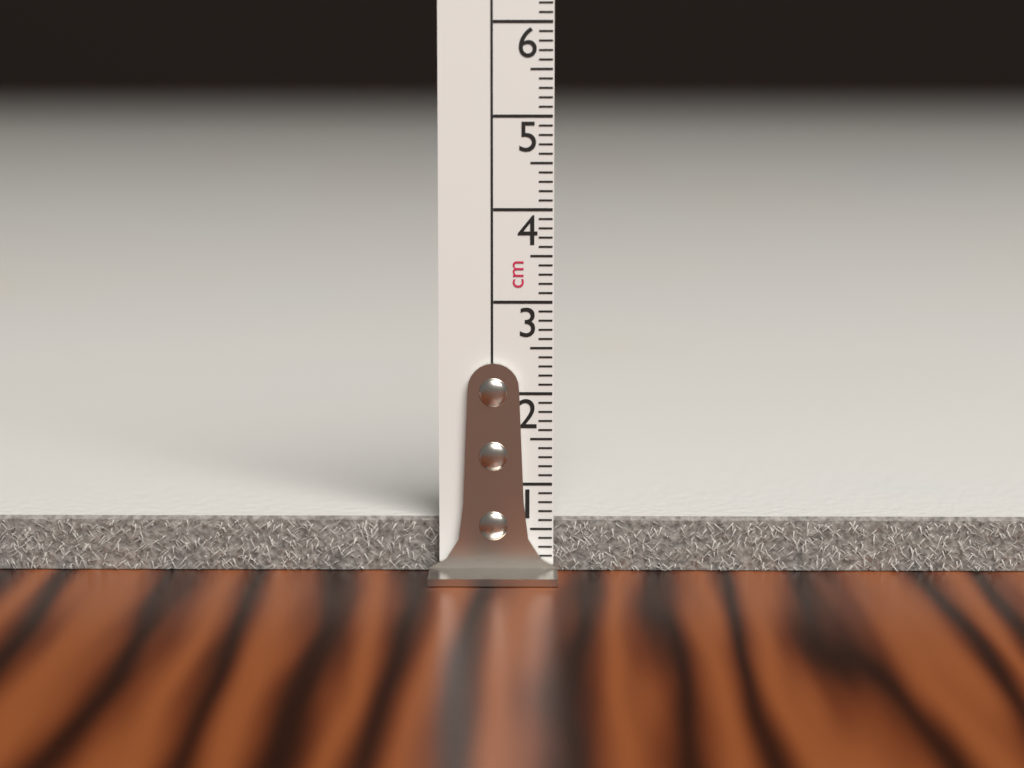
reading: 0.6 cm
